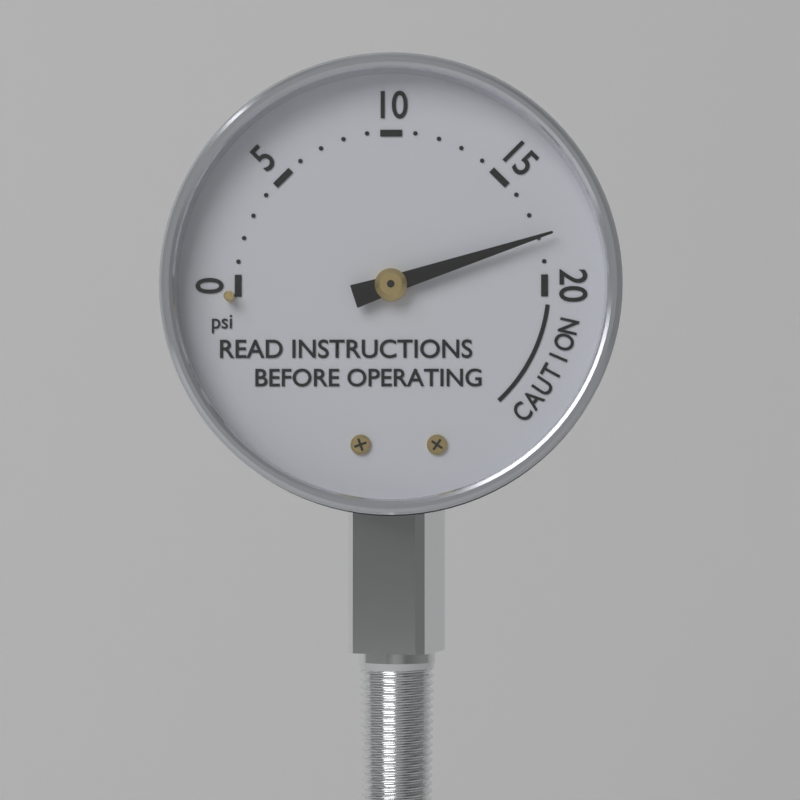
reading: 18 psi
